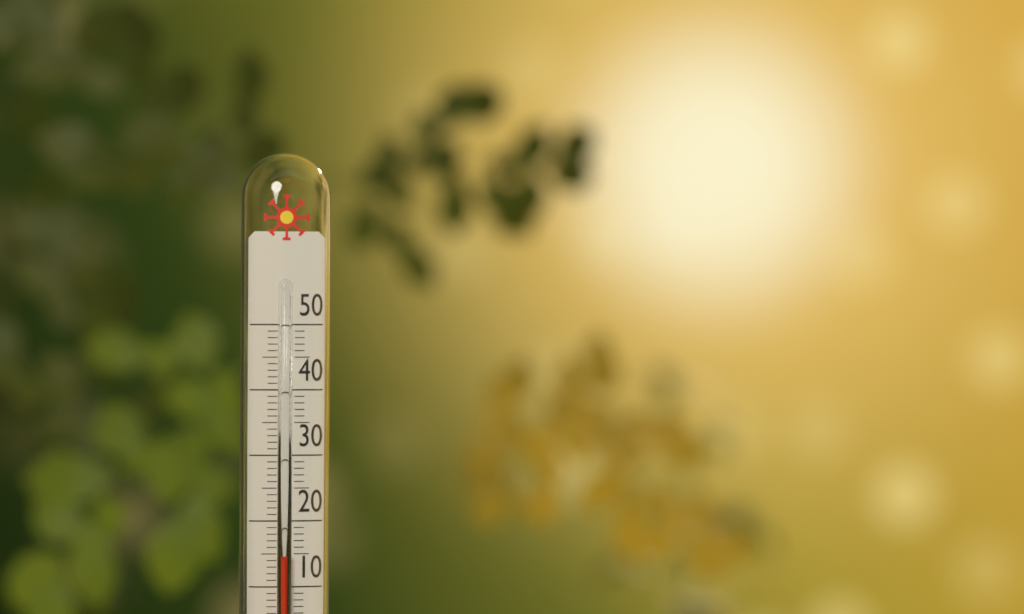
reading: 15 °C
